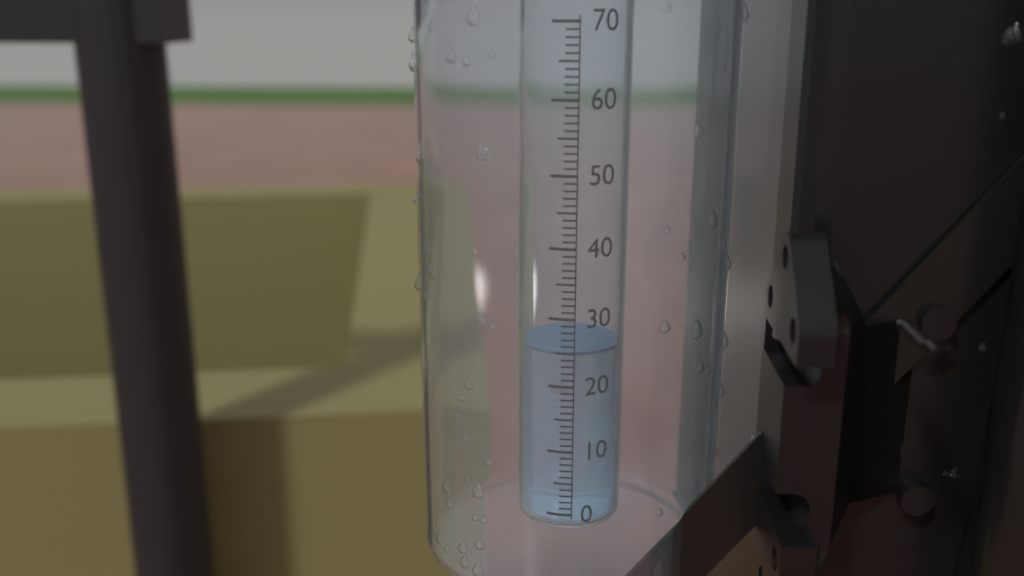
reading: 25 (no unit)
